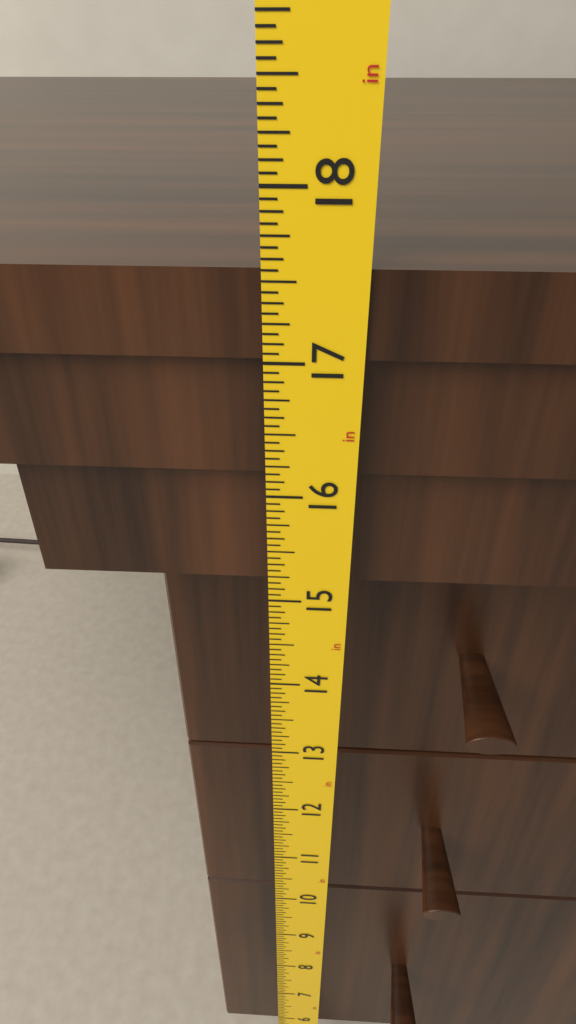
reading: 17.5625 in
